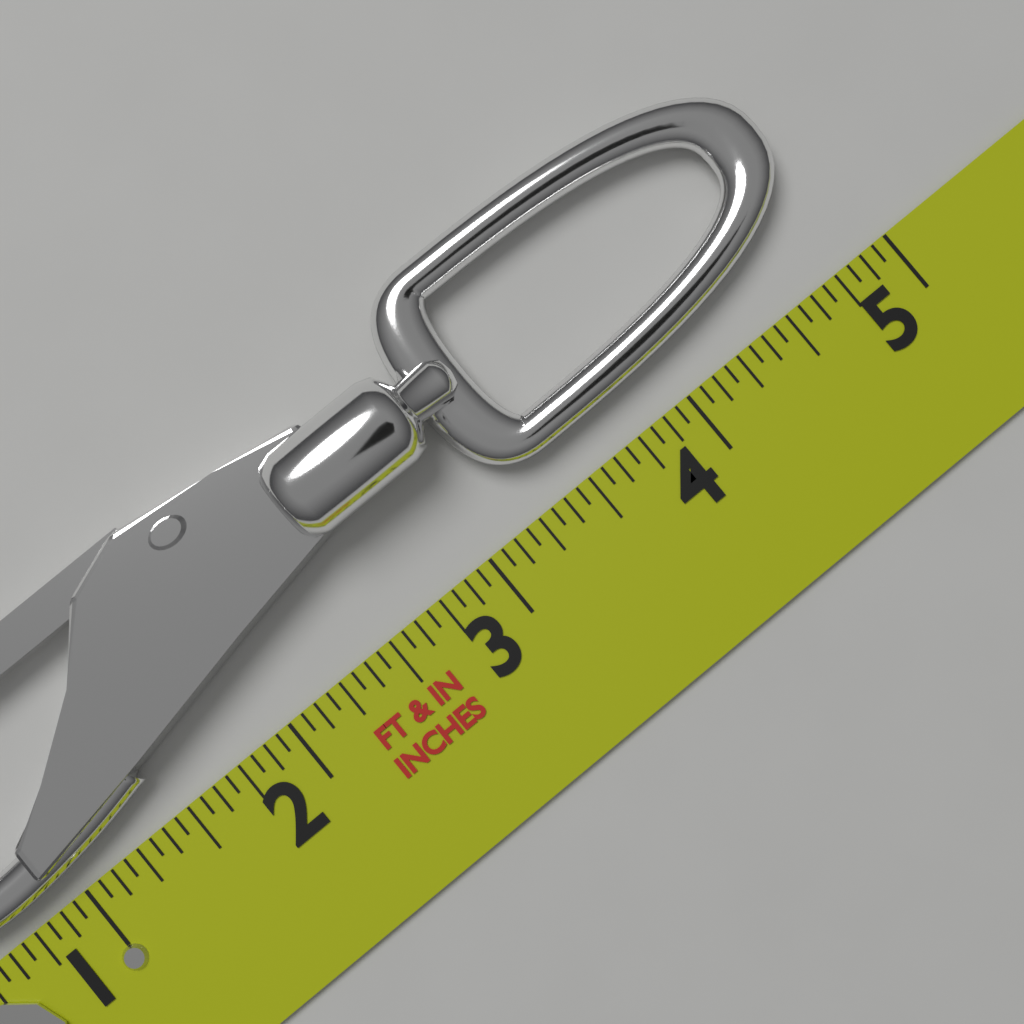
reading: 4.8750 in
